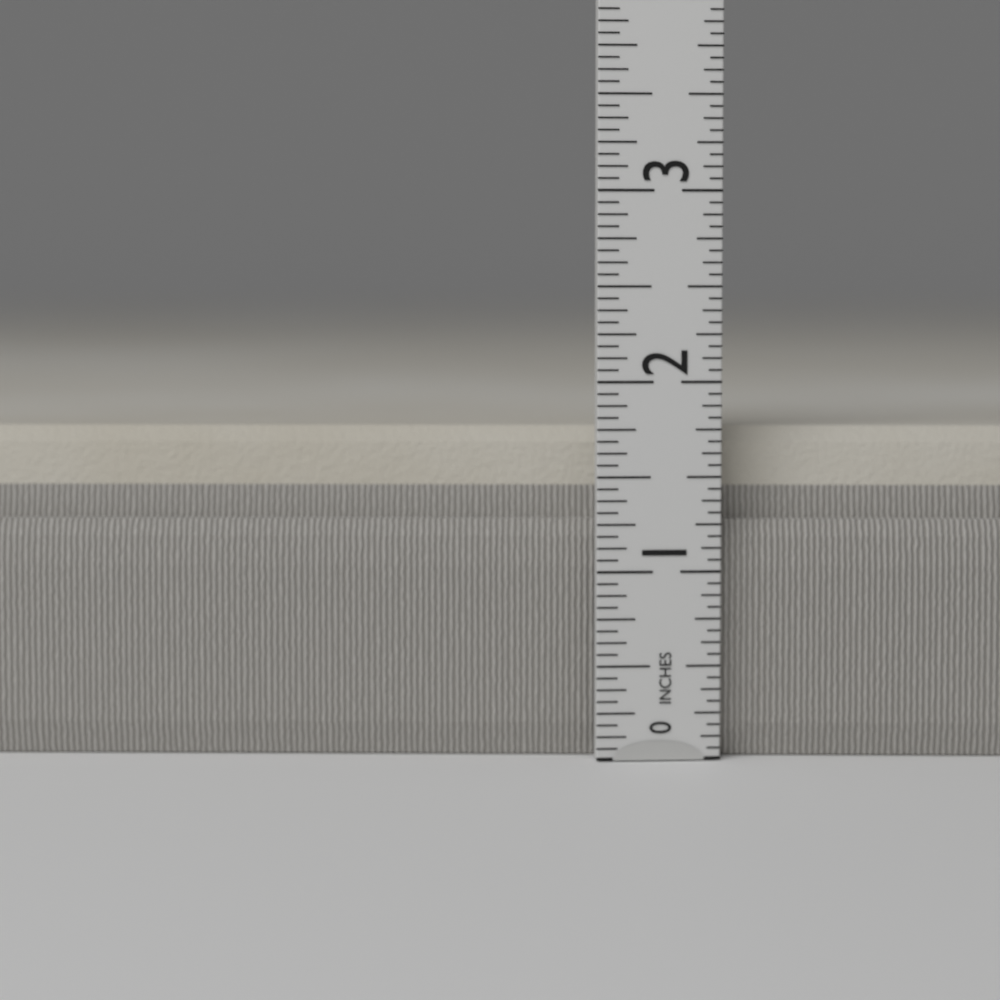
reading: 1.7500 in
